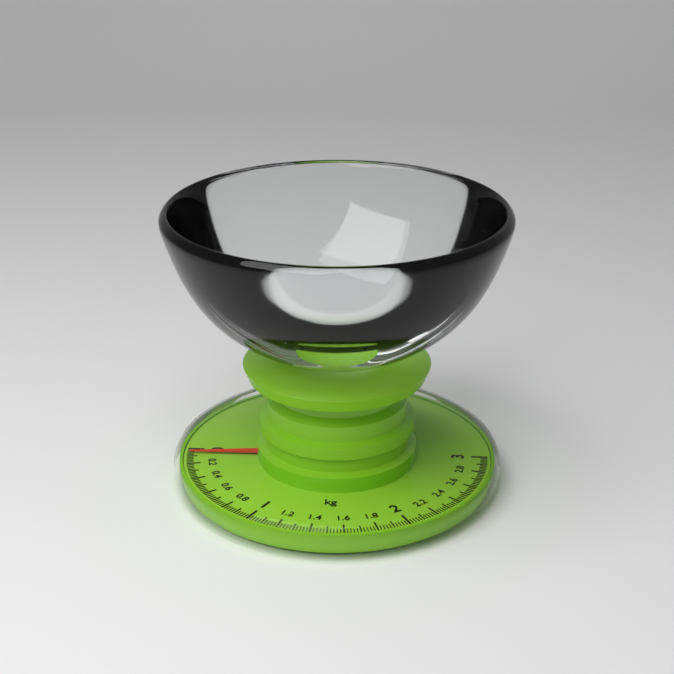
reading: 0.06 kg
